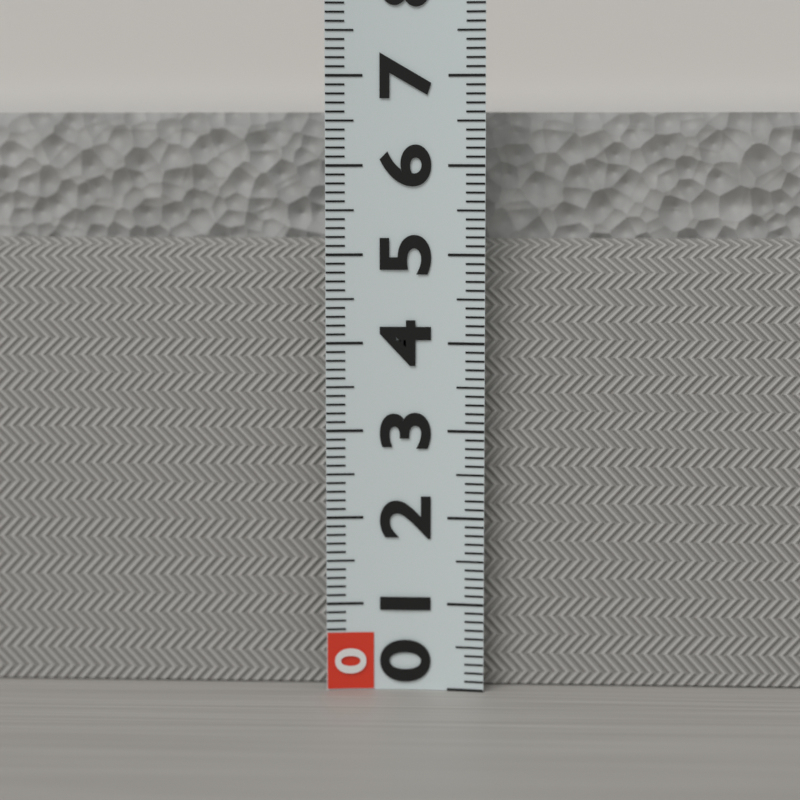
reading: 6.6 (no unit)
